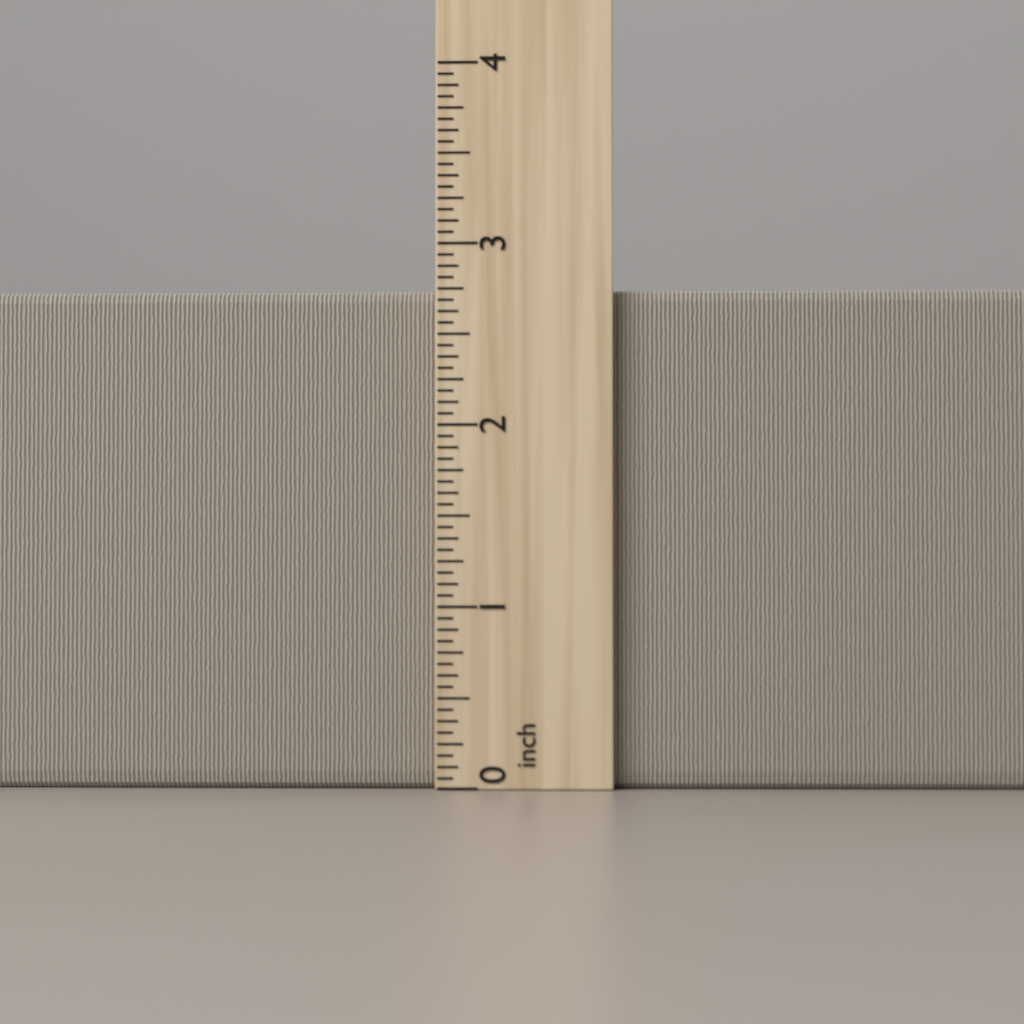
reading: 2.7500 inch
